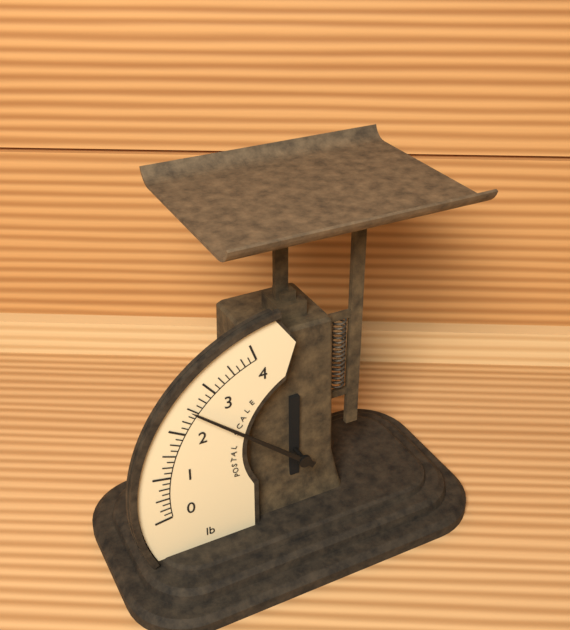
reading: 2.500 lb
